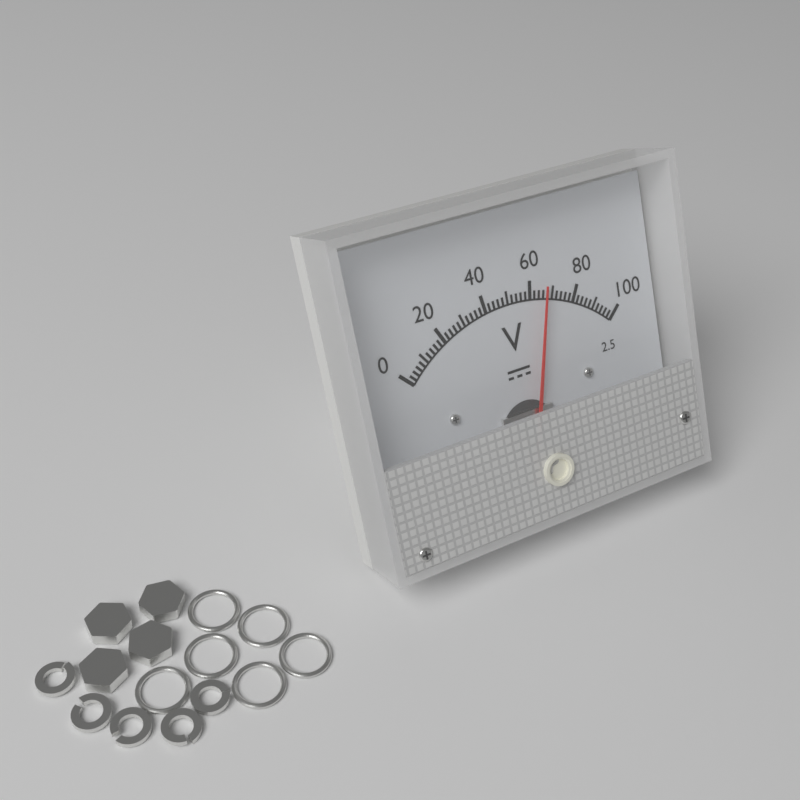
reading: 66 V
